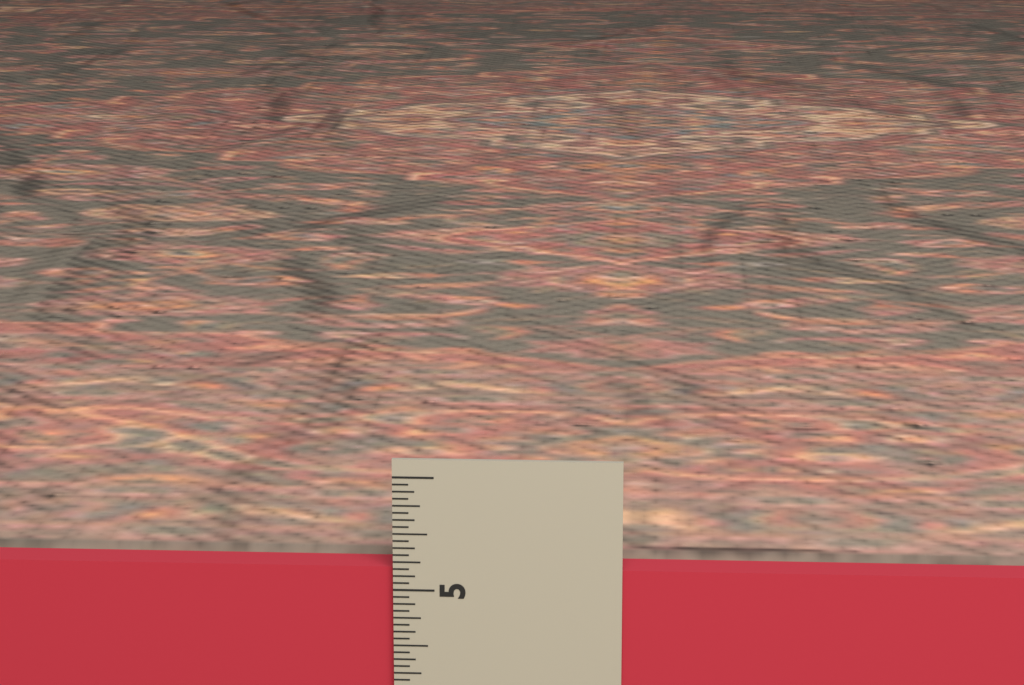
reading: 5.1875 in
